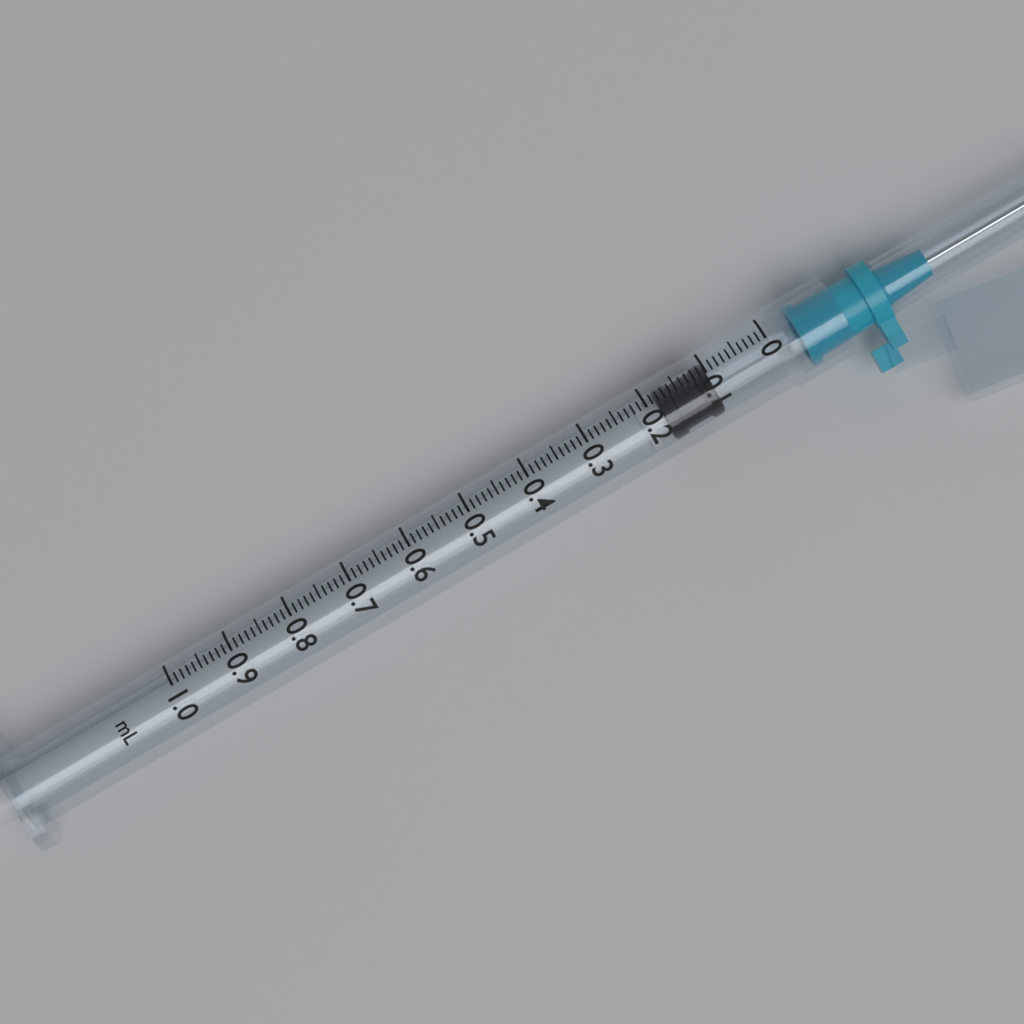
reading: 0.10 ml
